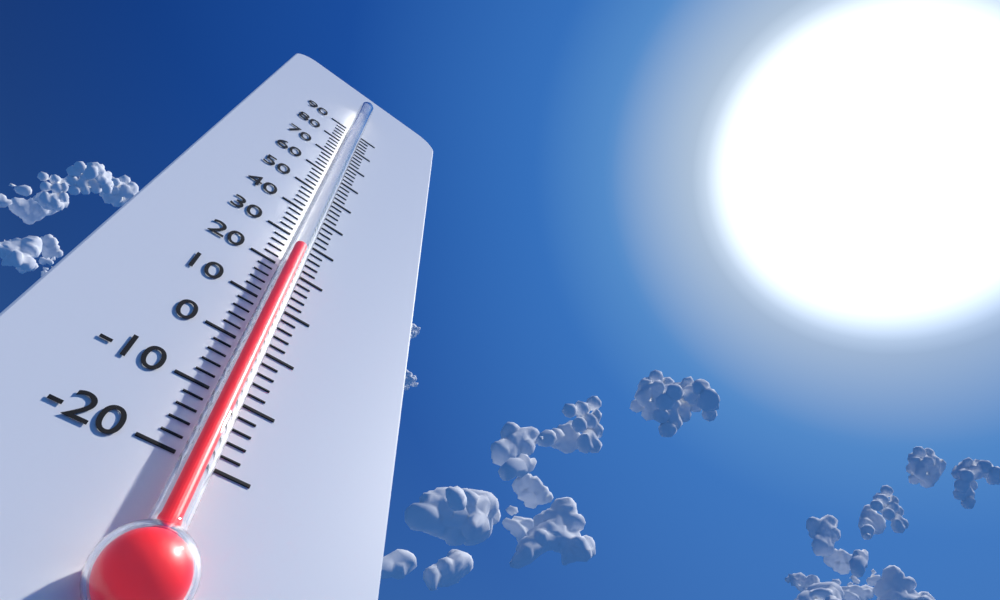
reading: 24 (no unit)
